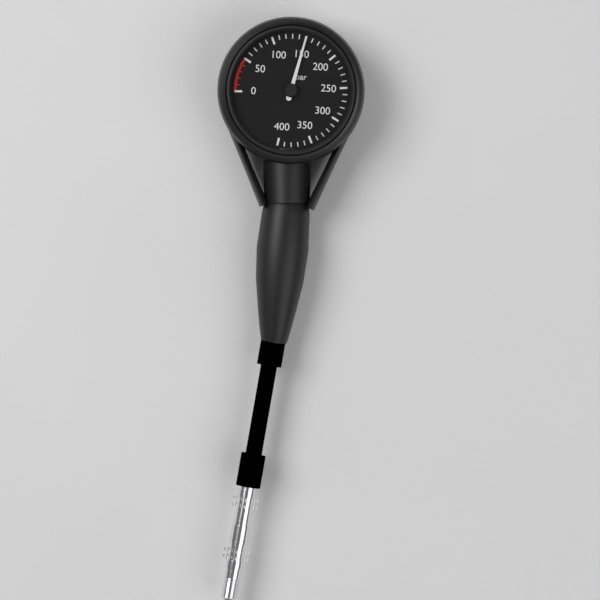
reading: 150 bar
